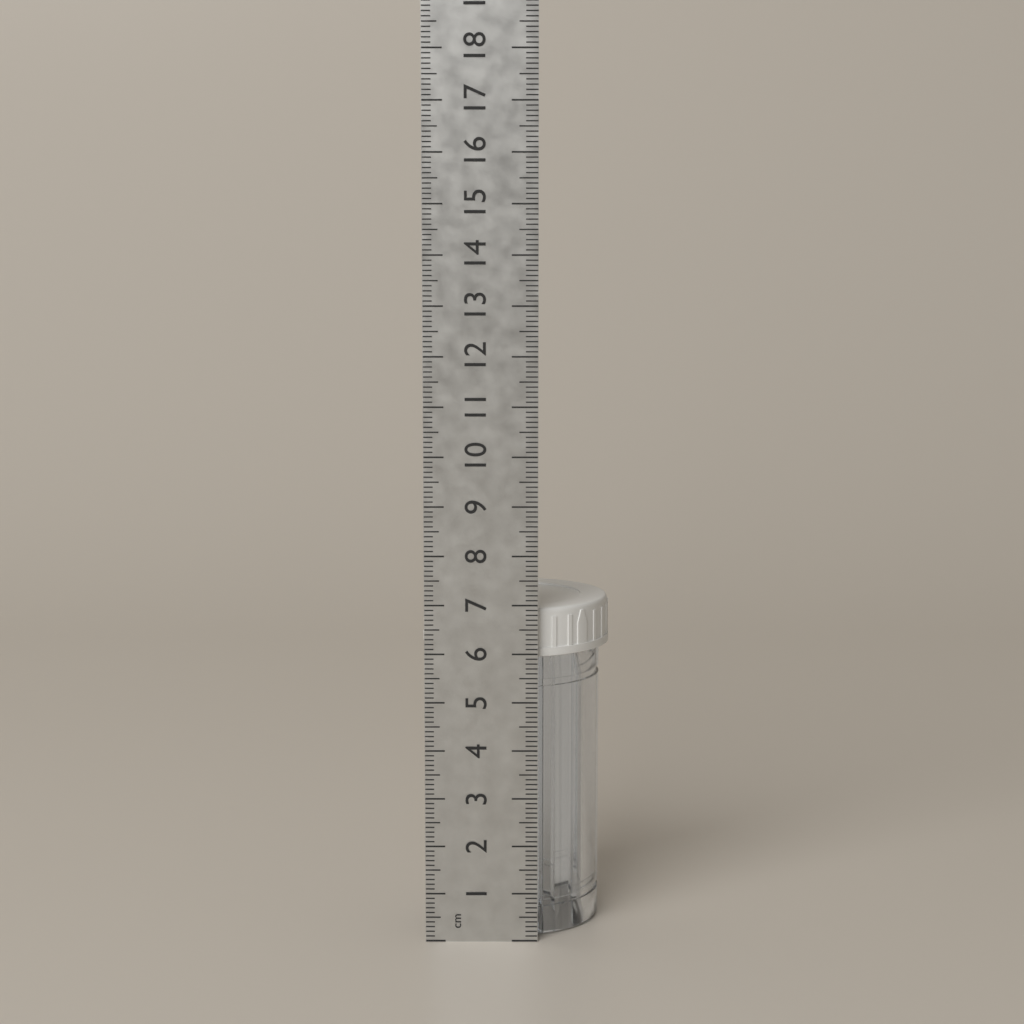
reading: 6.9 cm
